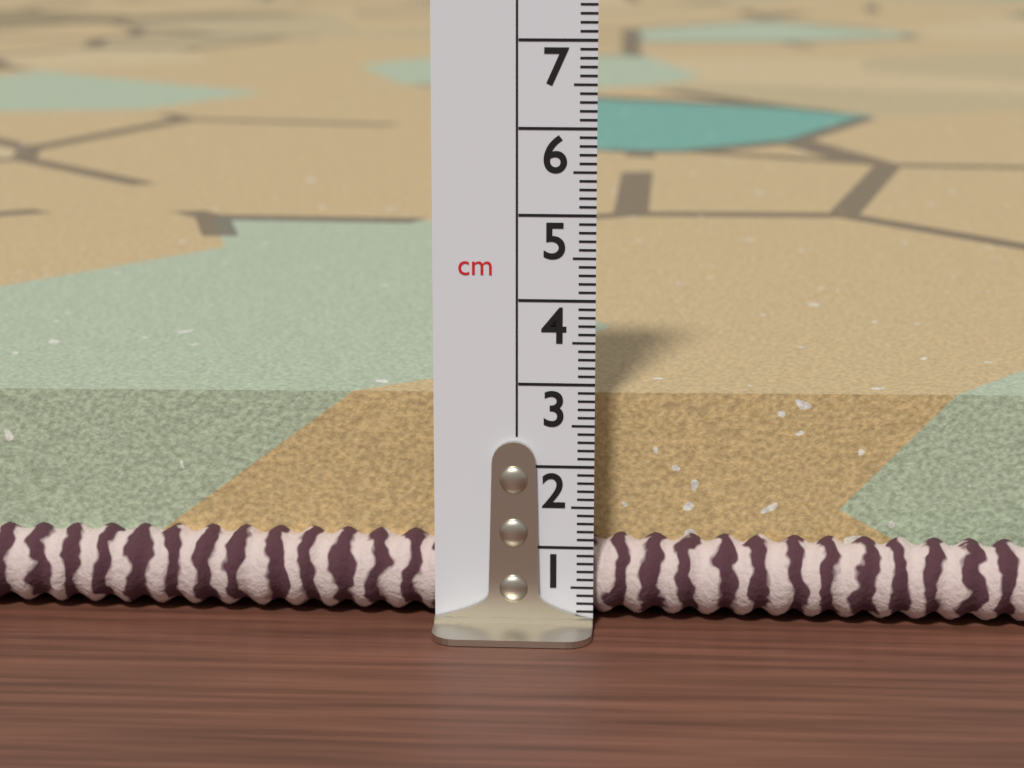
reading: 2.7 cm
